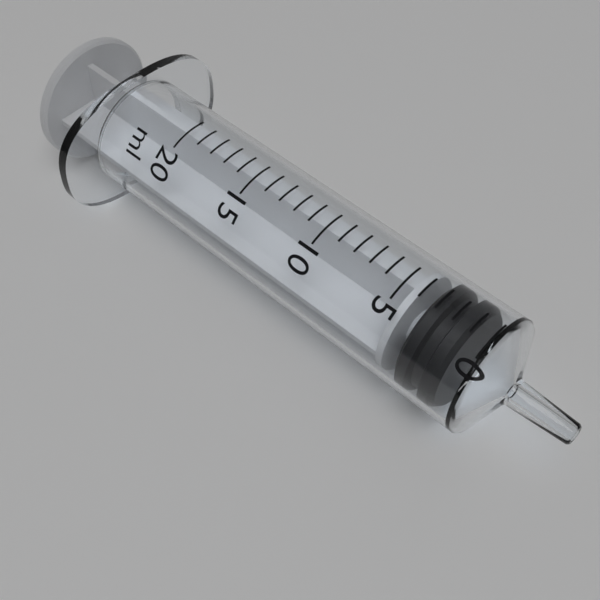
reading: 1 ml
